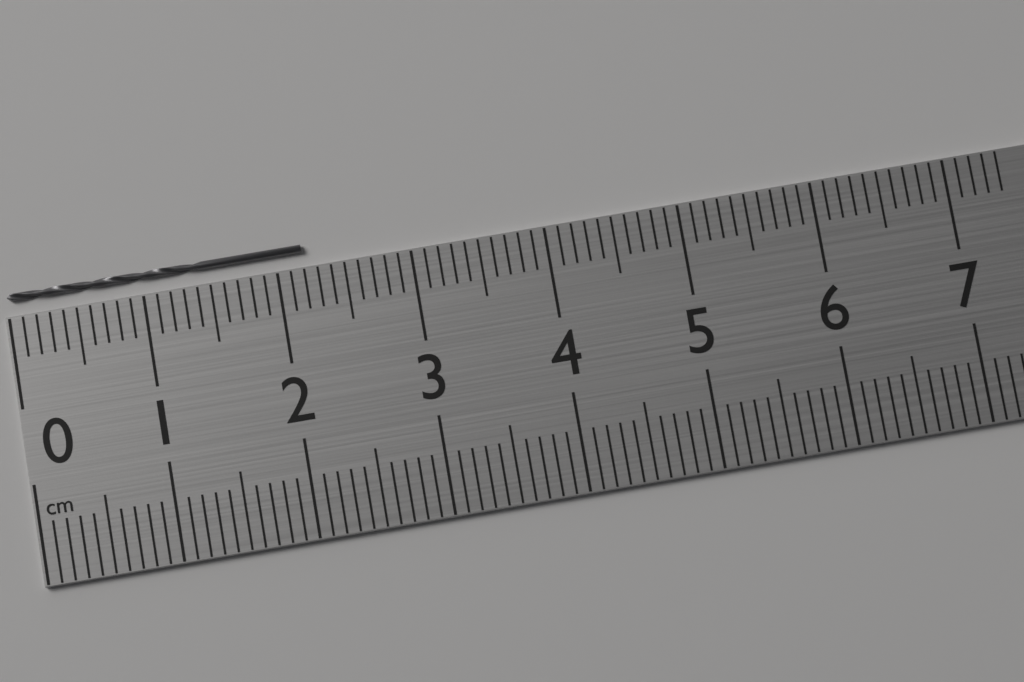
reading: 2.2 cm
